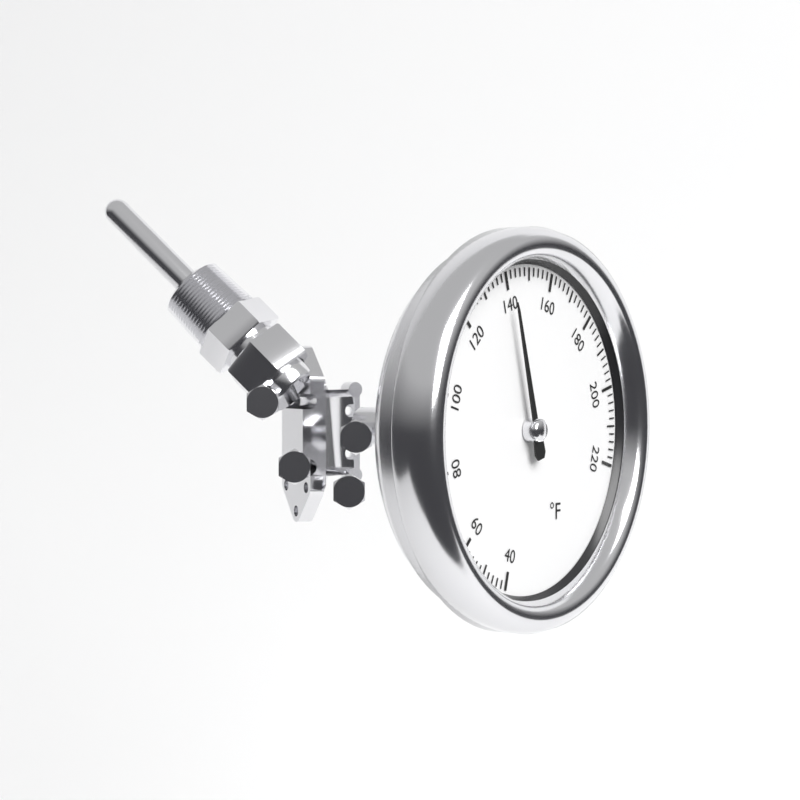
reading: 140 °F
